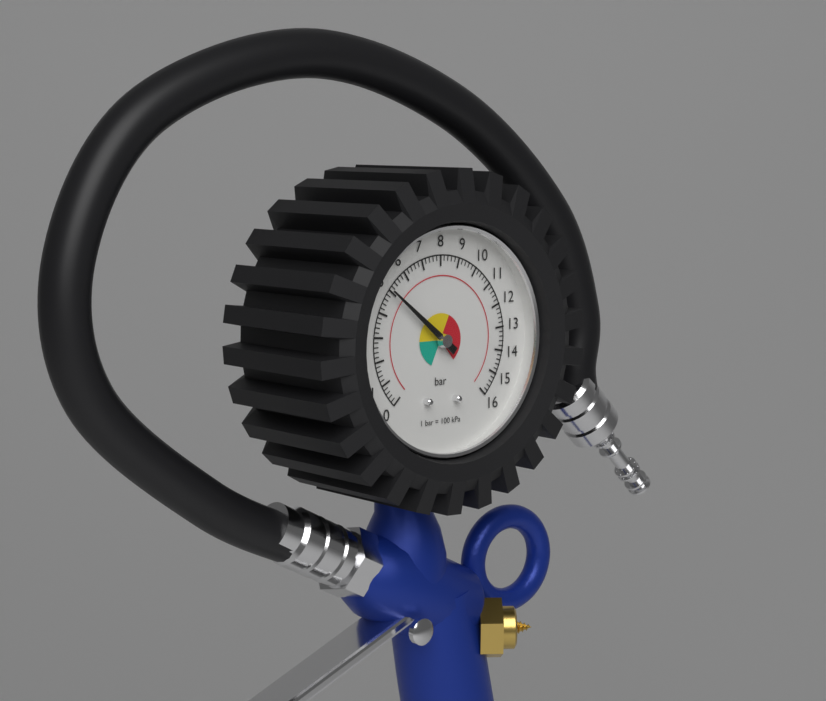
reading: 5.0 bar
